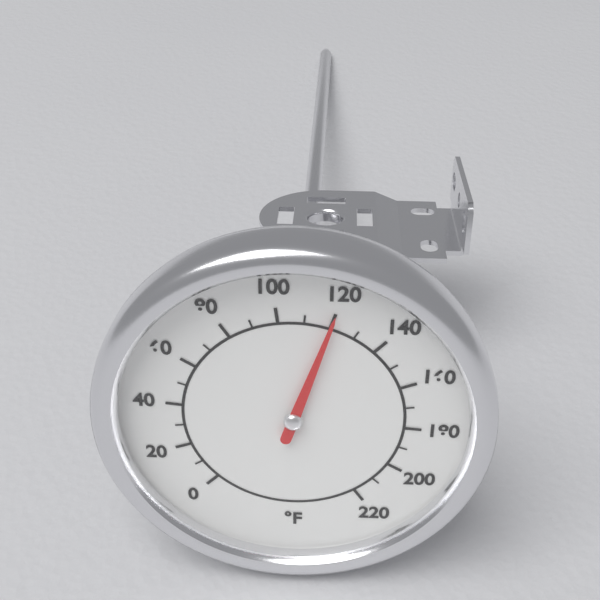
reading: 120 °F
